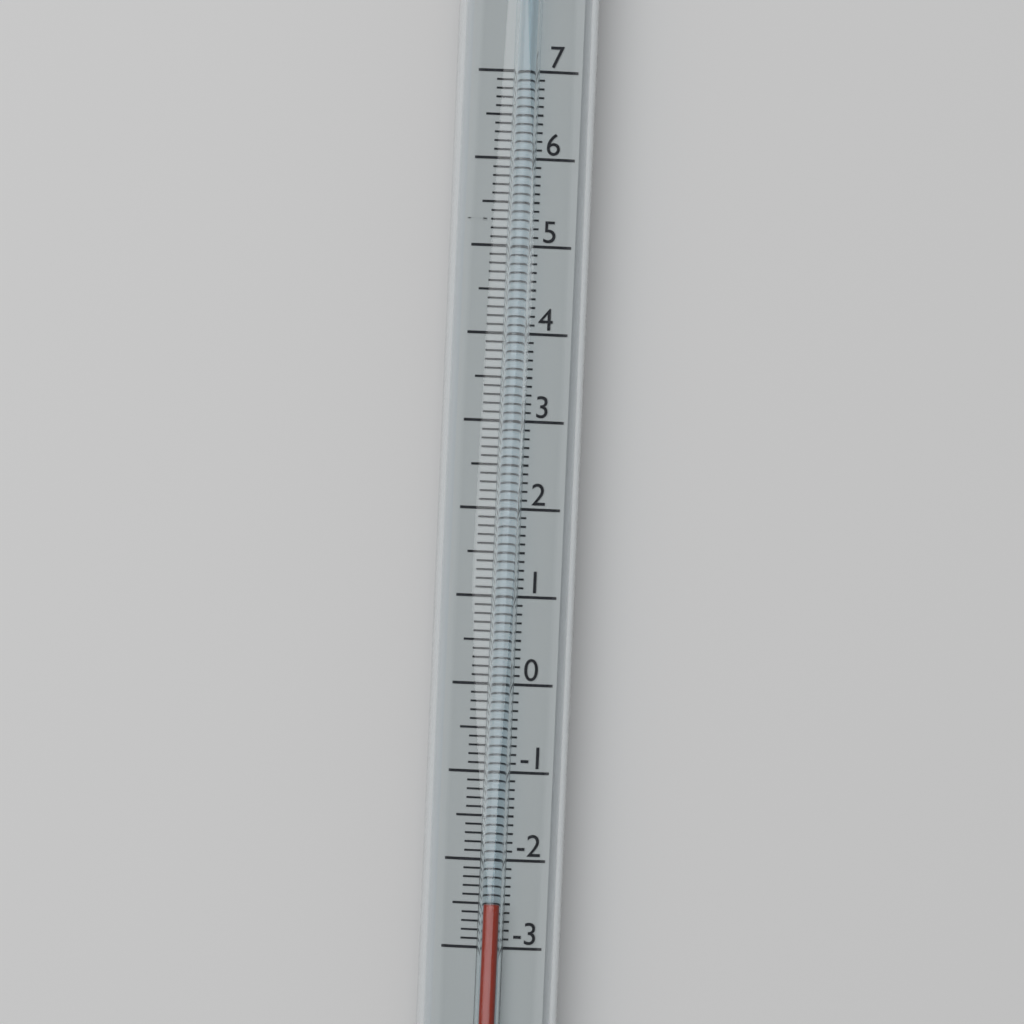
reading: -2.5 (no unit)
